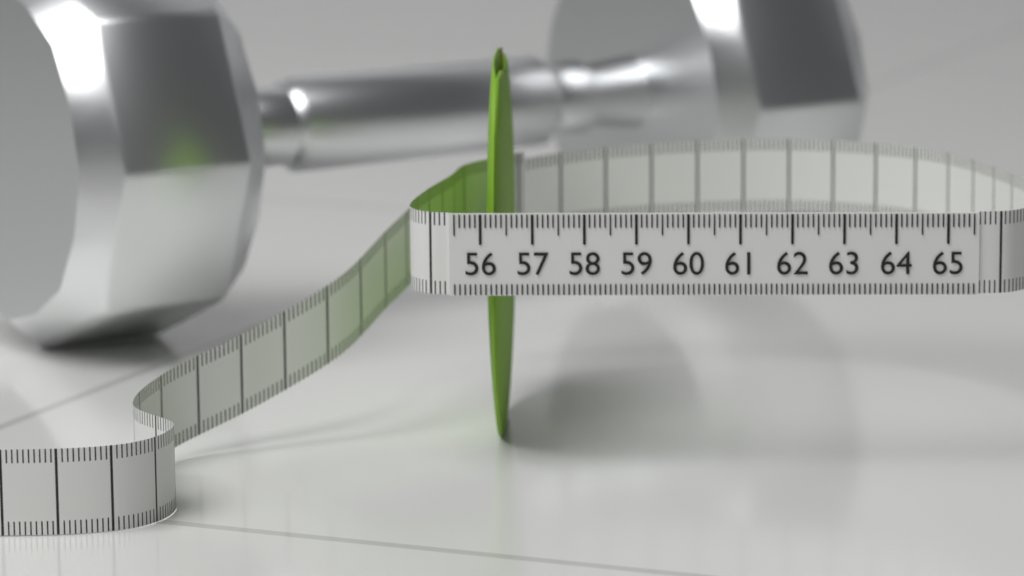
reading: 56.5 (no unit)
